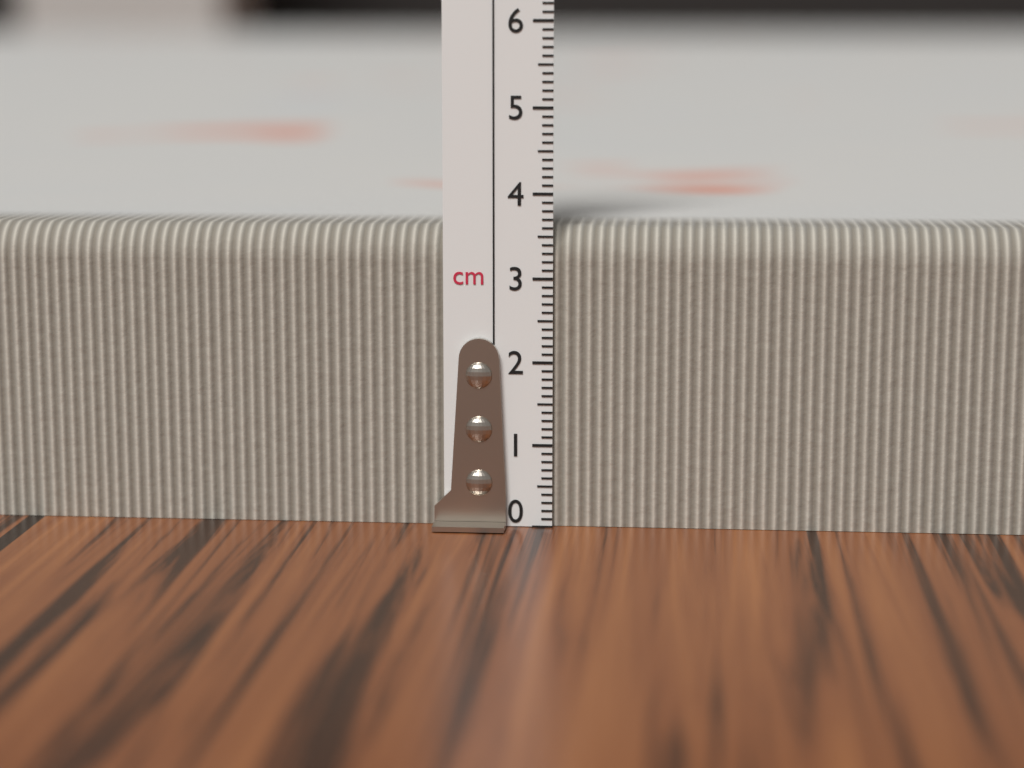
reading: 3.6 cm
